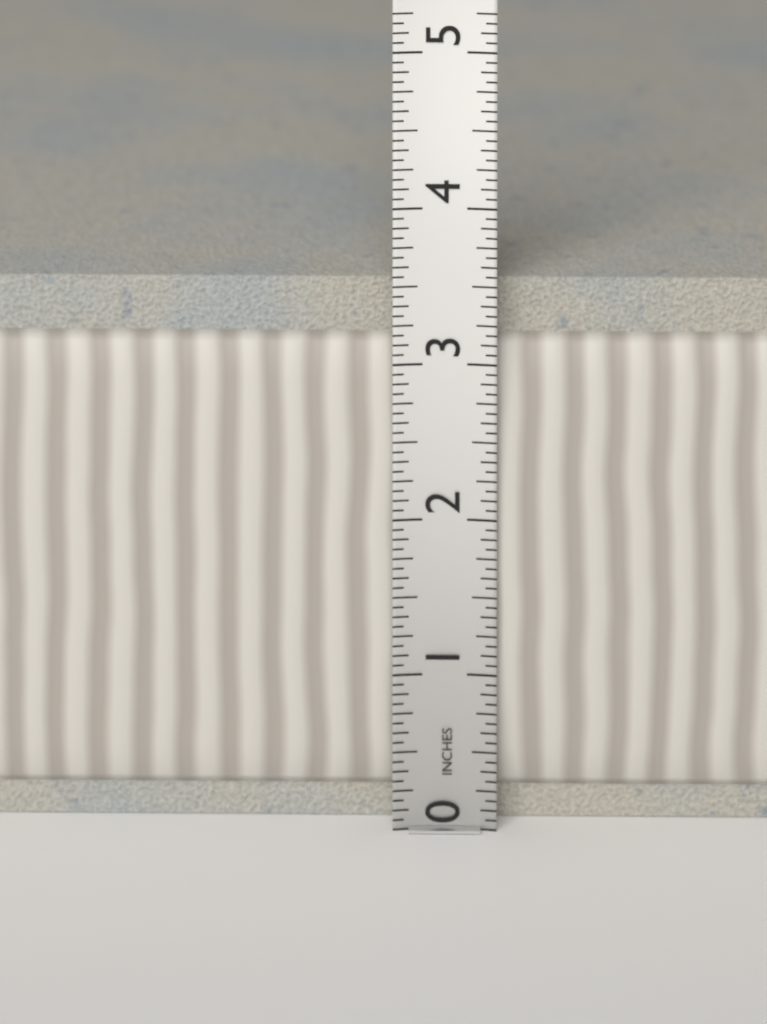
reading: 3.5000 in
